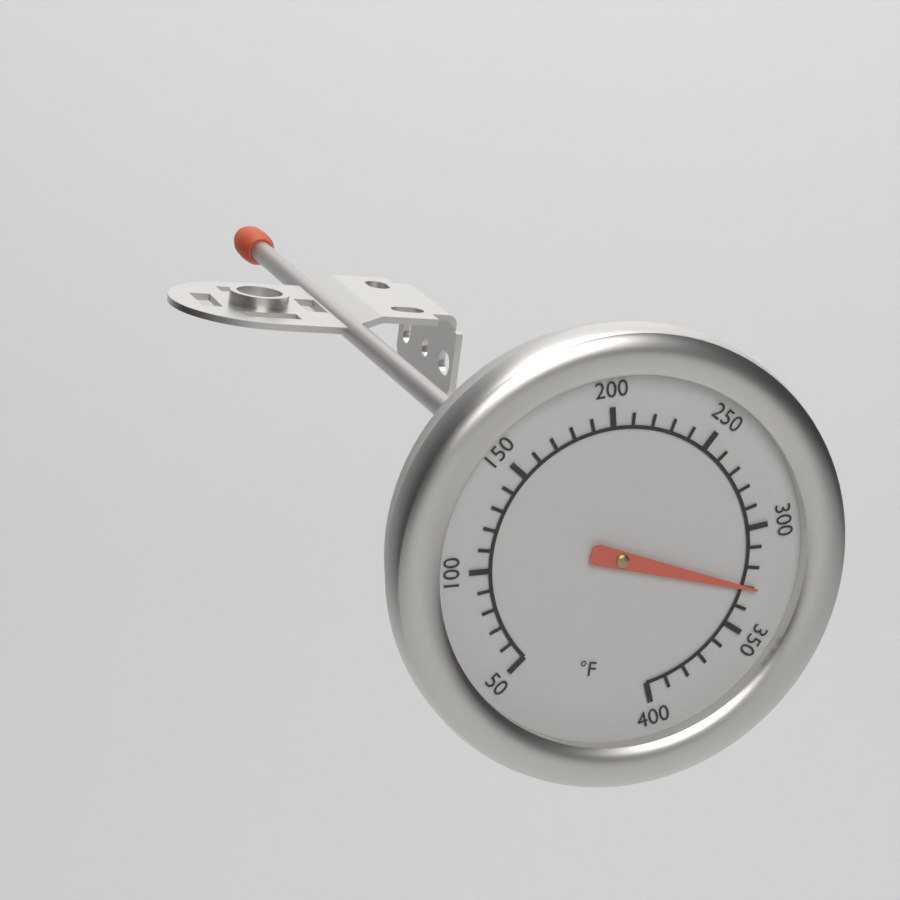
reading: 330 °F
